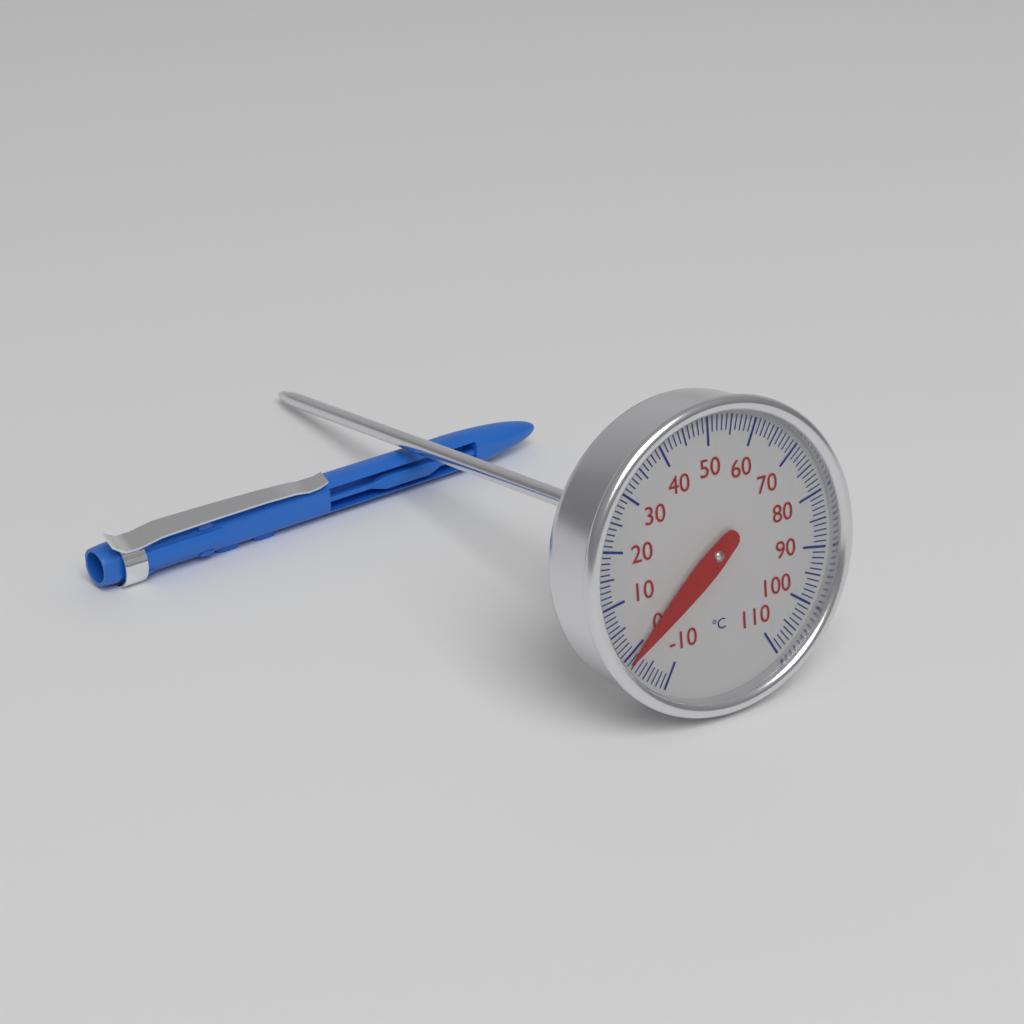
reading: -1 °C
